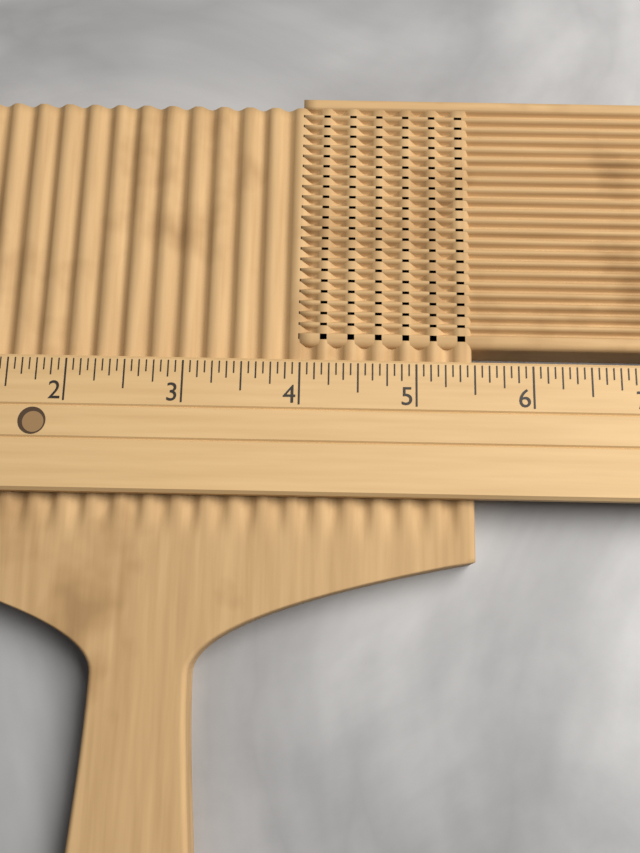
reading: 5.5000 (no unit)
